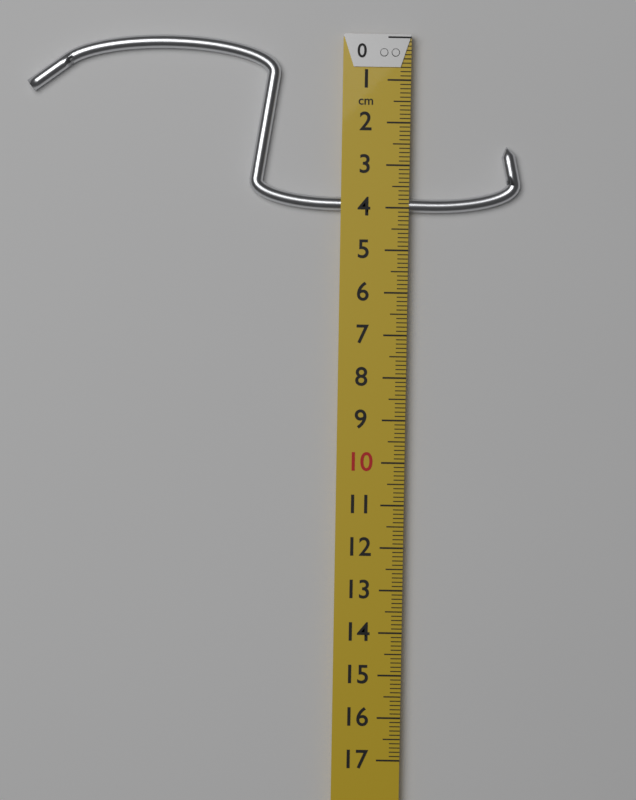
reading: 4.1 cm
